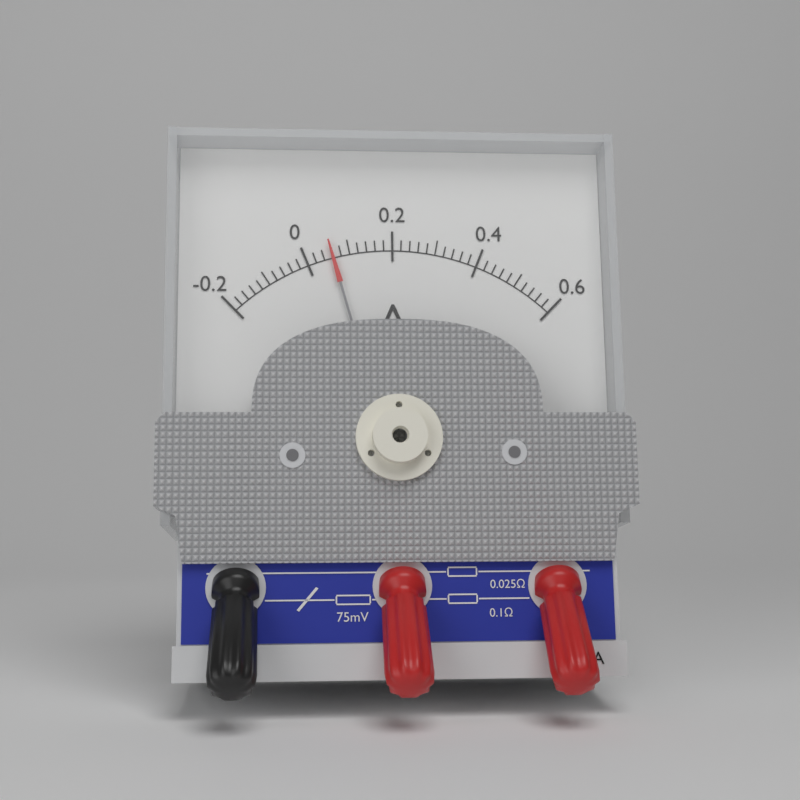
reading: 0.06 A
